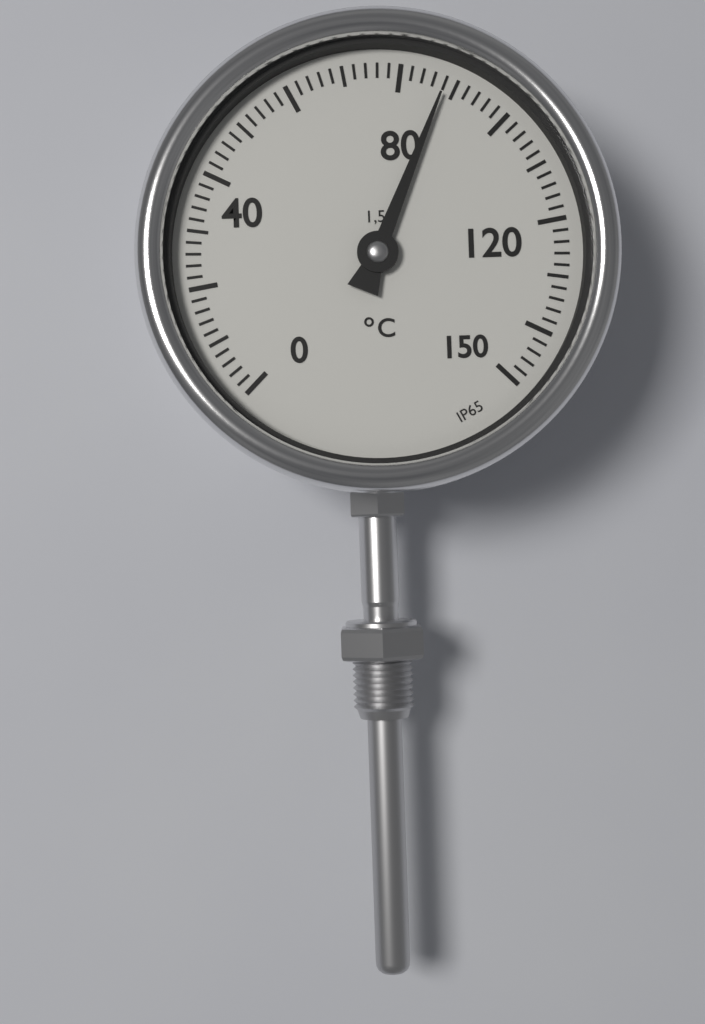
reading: 88 °C
